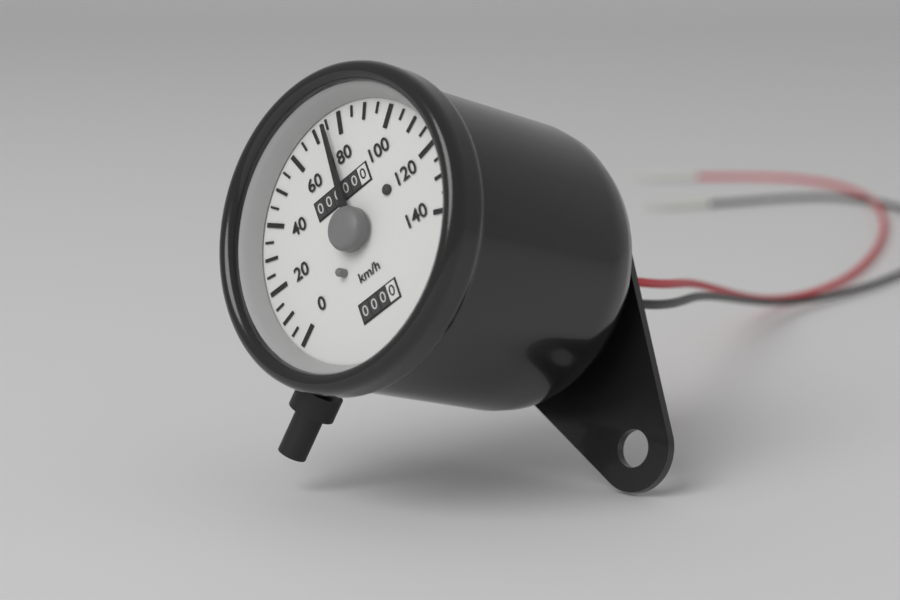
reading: 75 km/h
